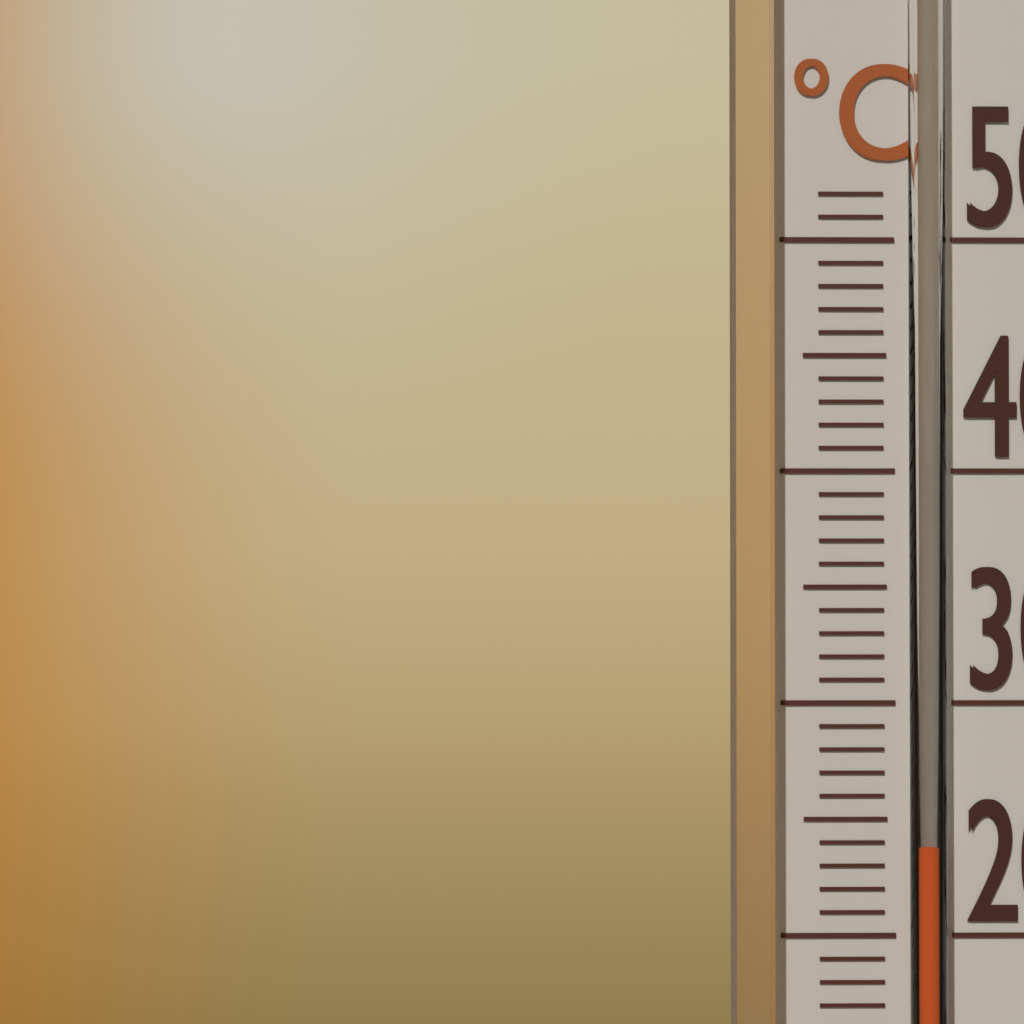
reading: 24 °C
